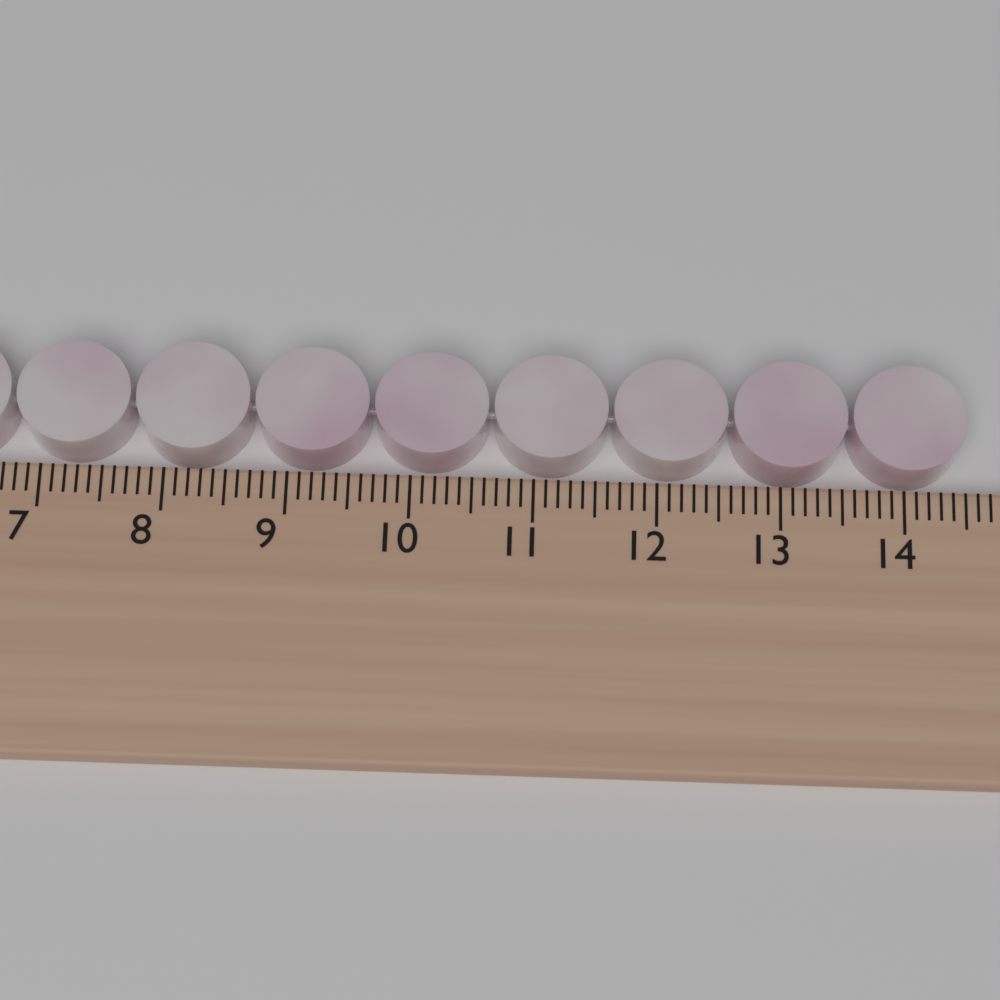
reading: 14.5 cm
